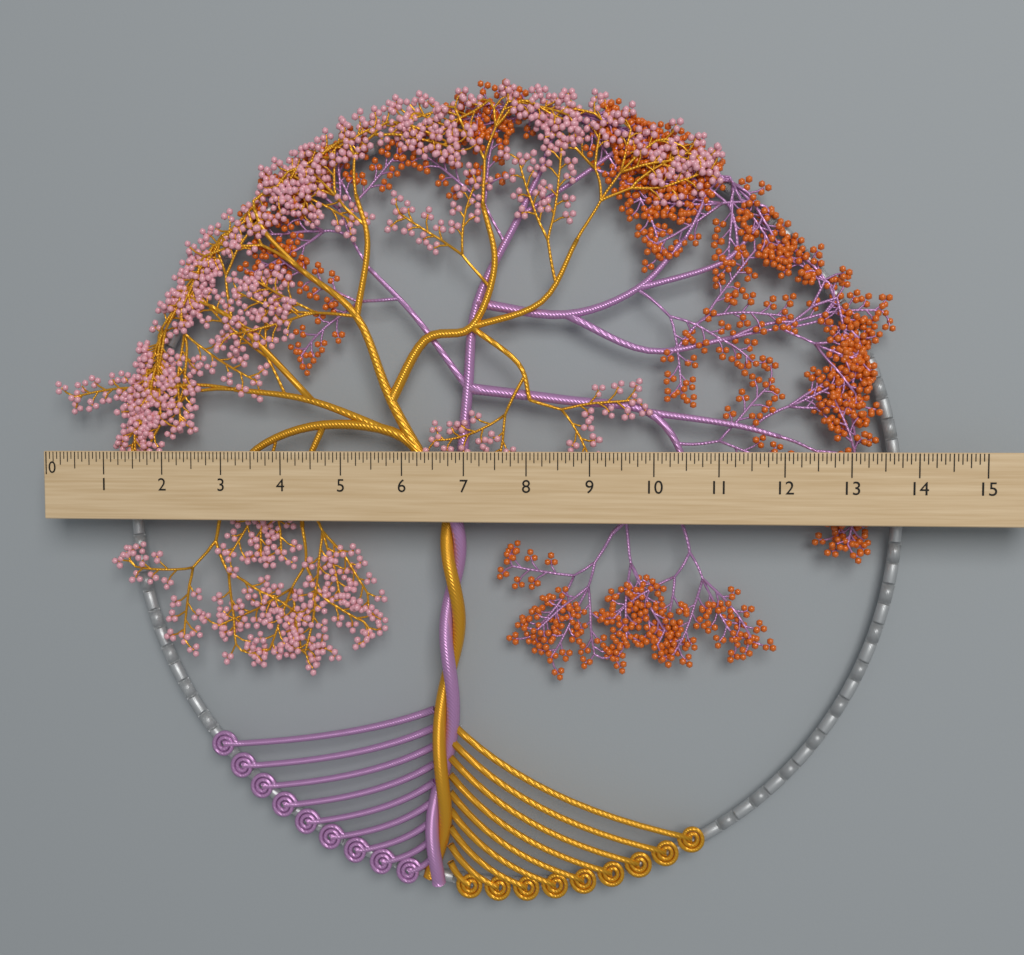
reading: 13.7500 (no unit)
